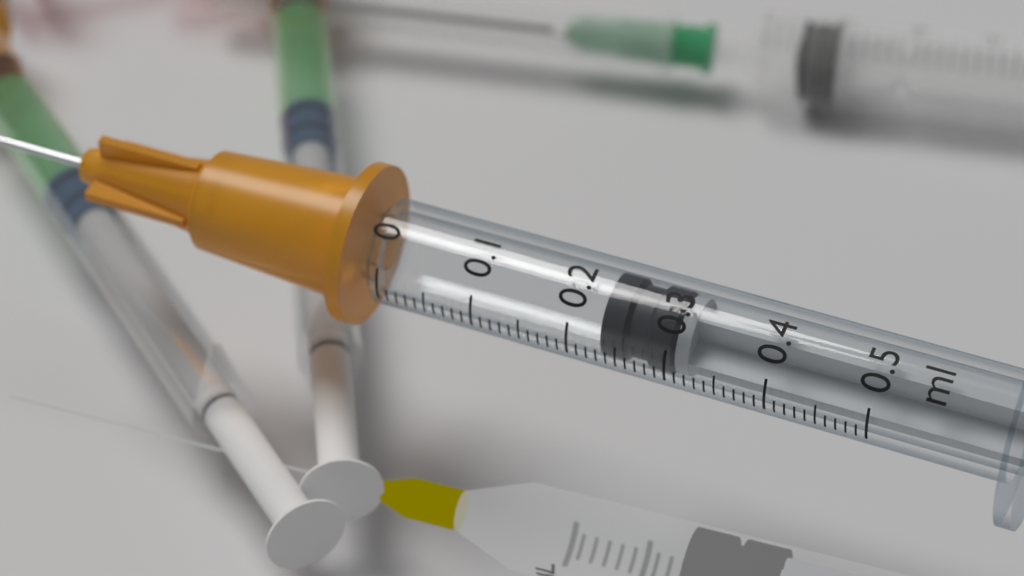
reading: 0.23 ml
